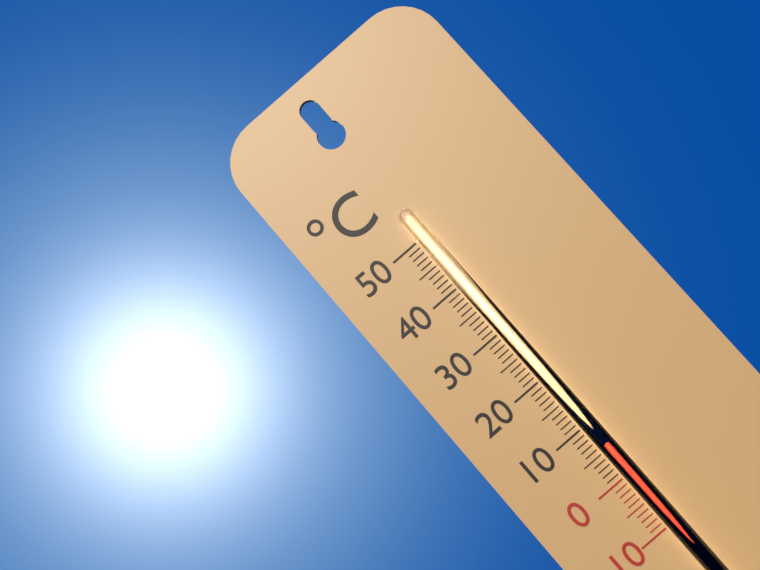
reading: 6 °C
